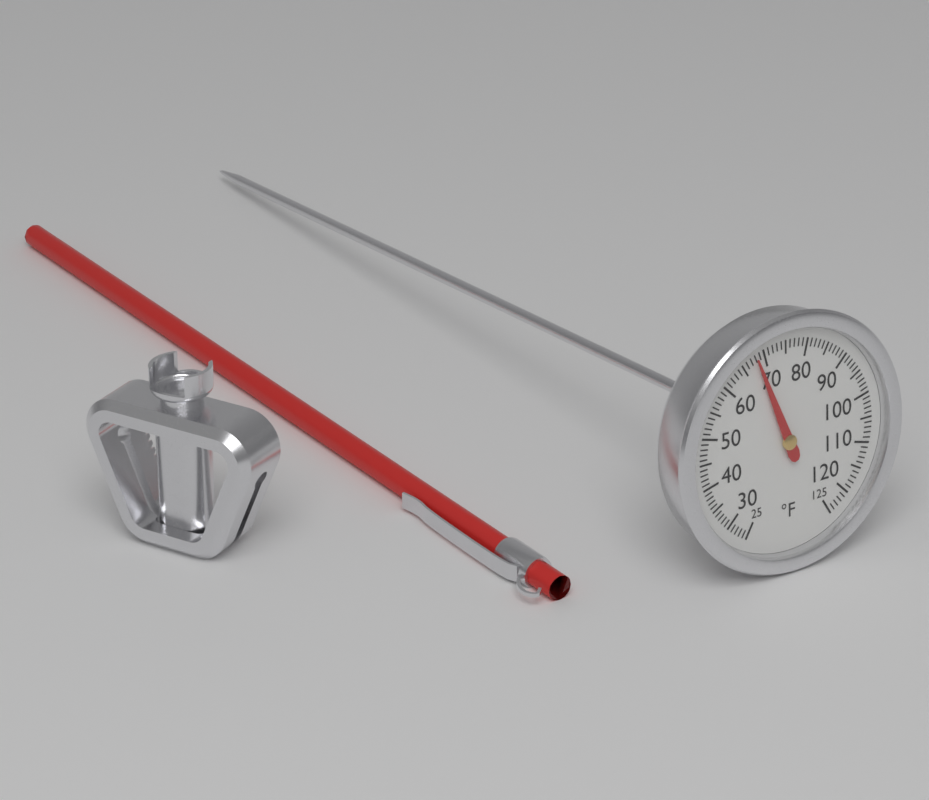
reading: 68 °F
